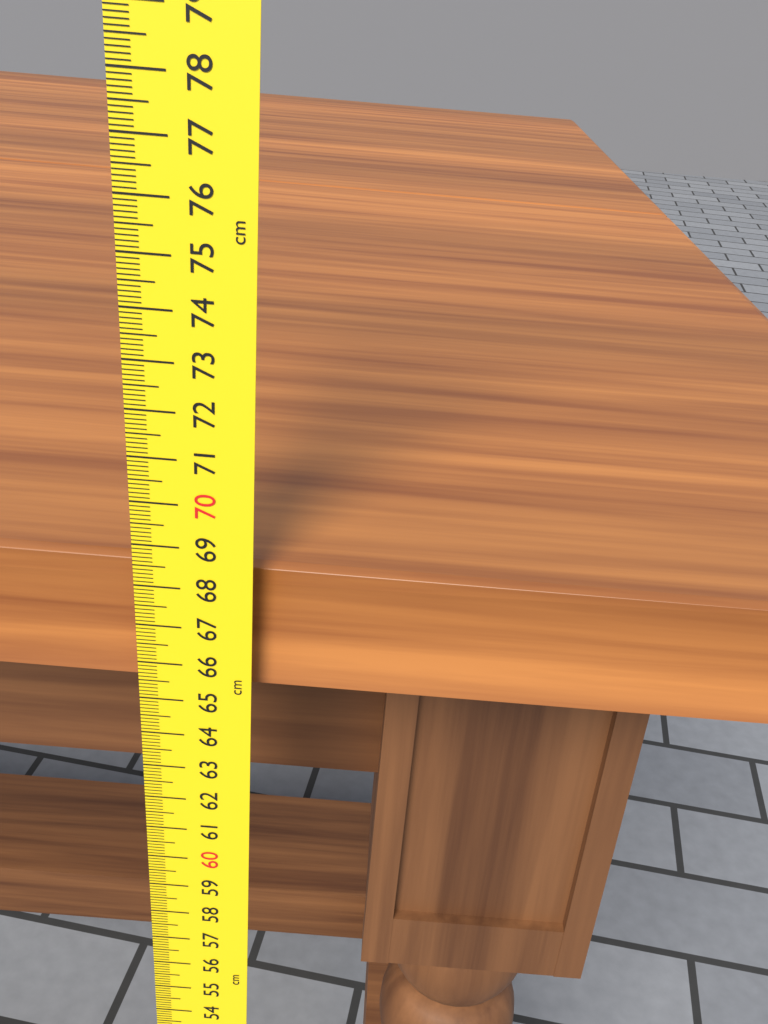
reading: 68.4 cm
